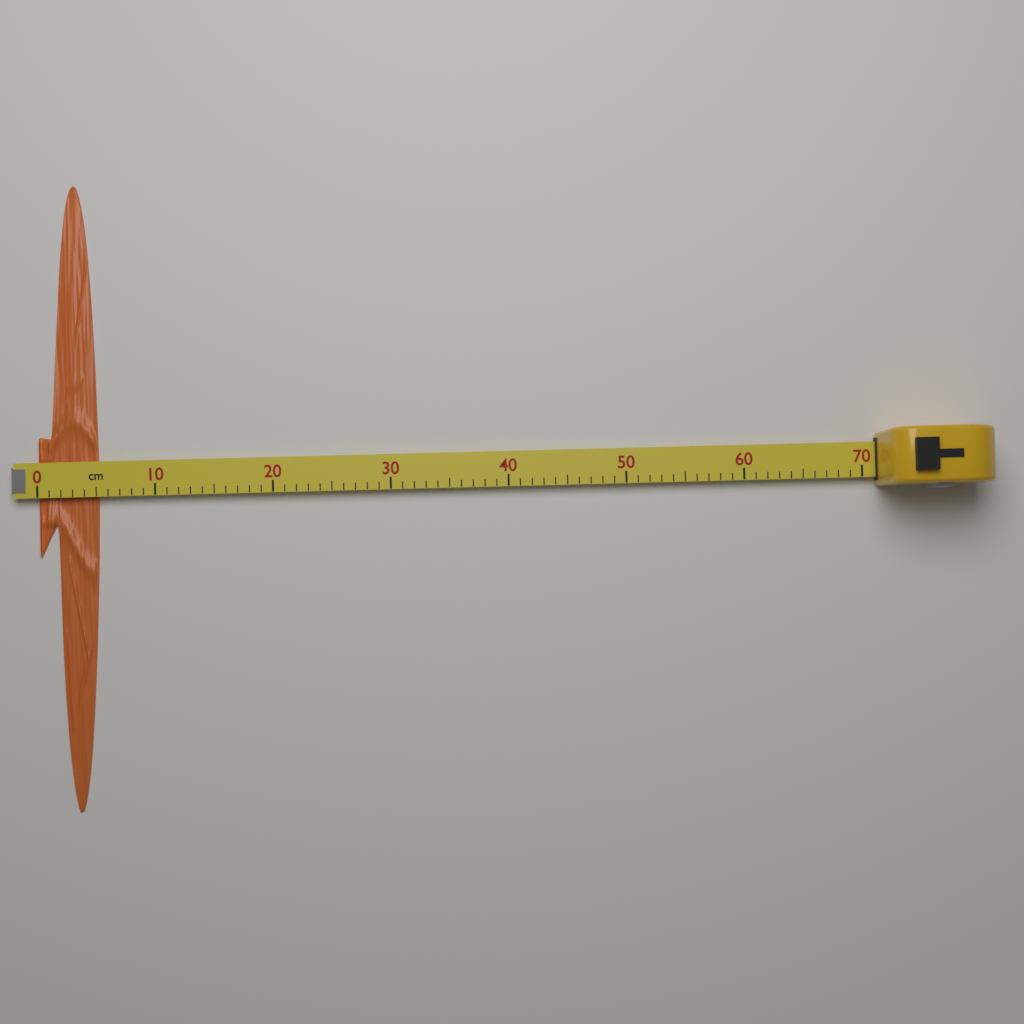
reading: 5 cm
